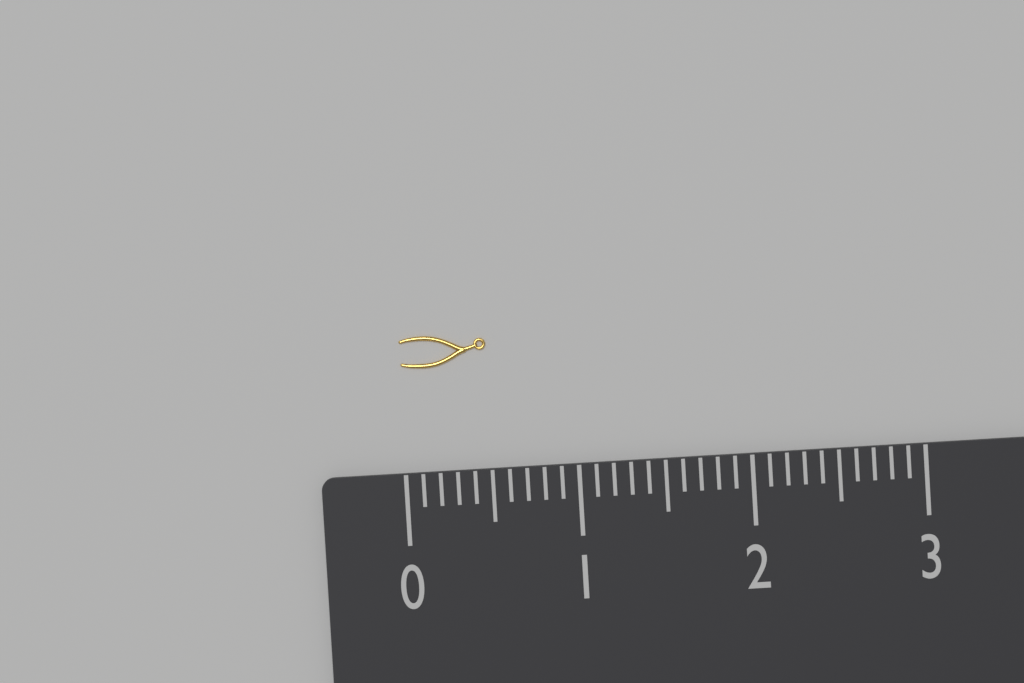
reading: 0.5 (no unit)
